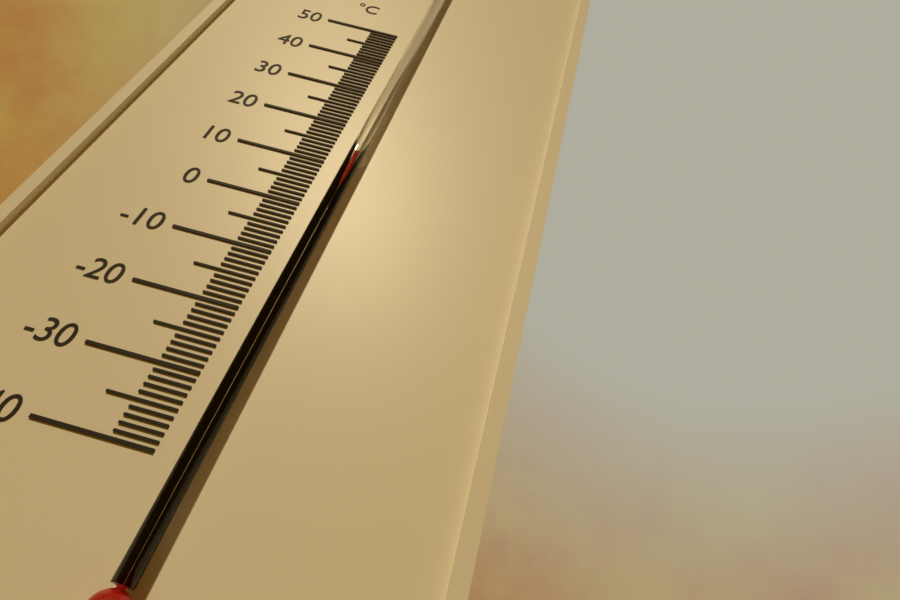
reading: 12 °C
